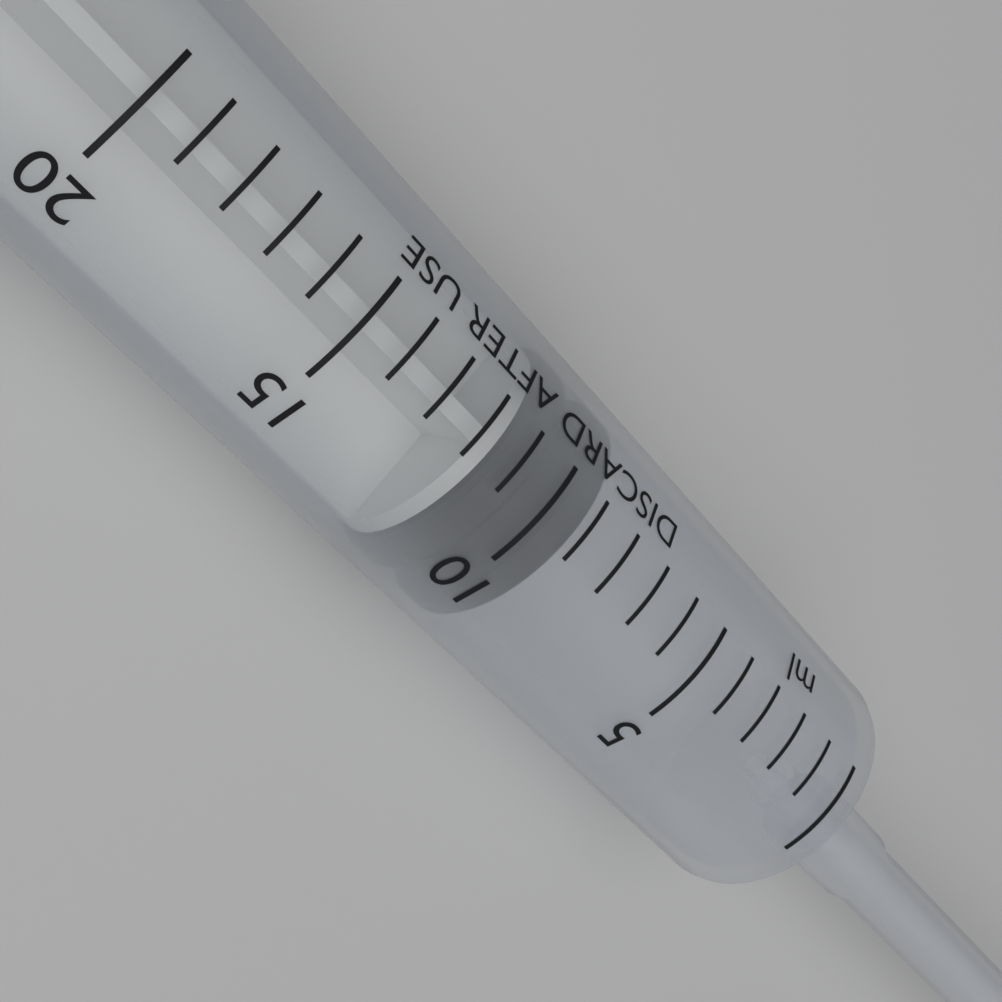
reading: 9 ml
